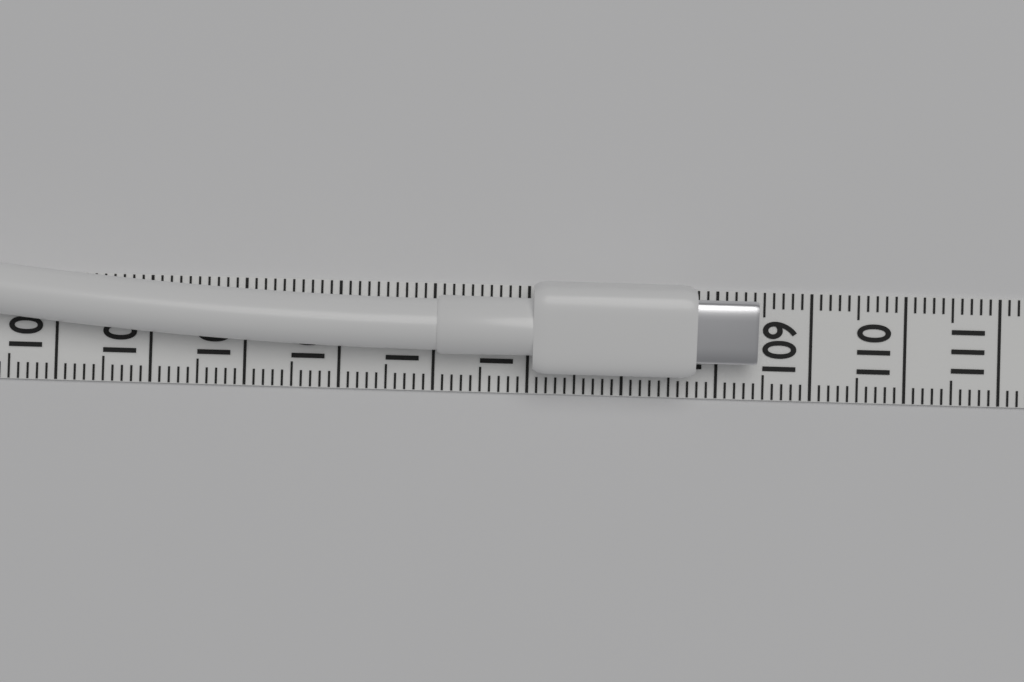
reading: 108.4 (no unit)
